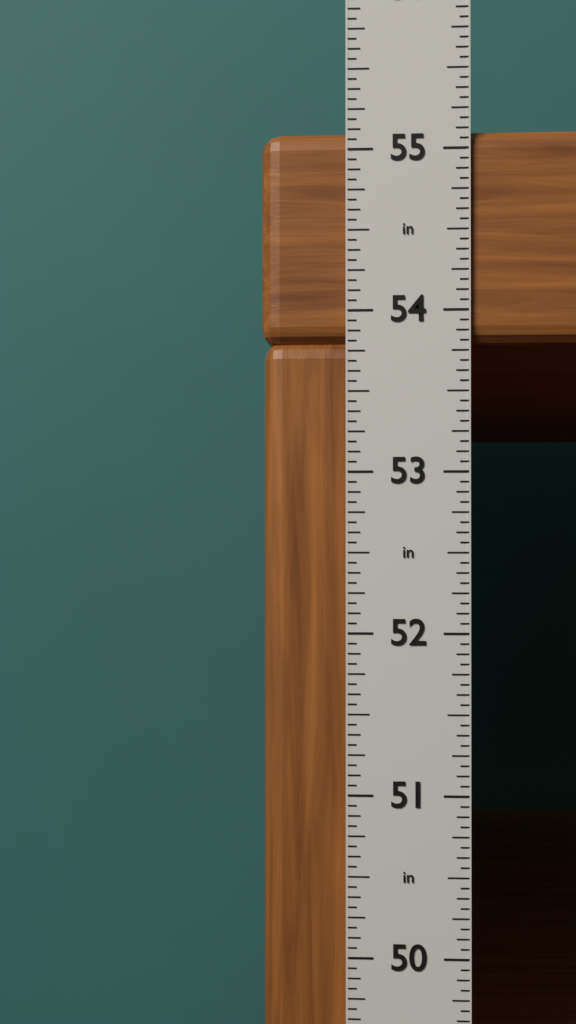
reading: 55.1250 in
